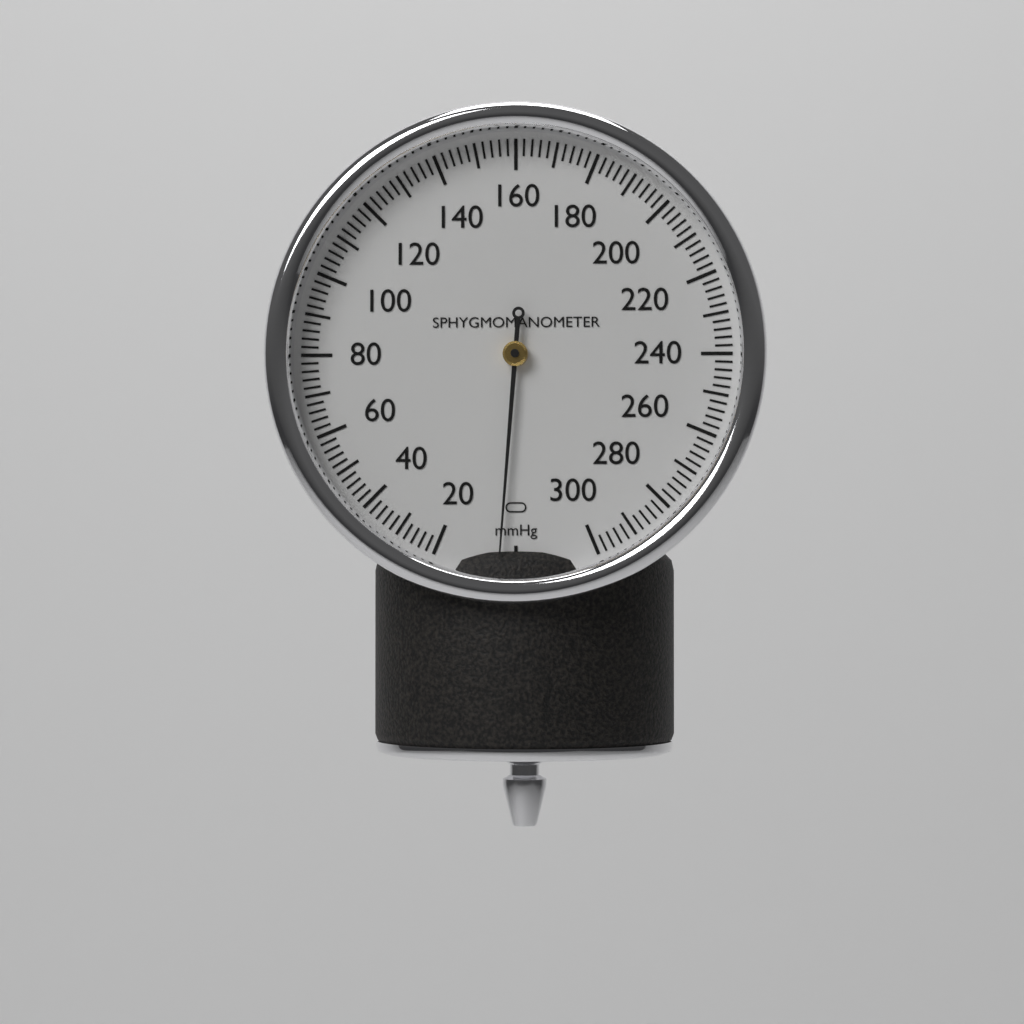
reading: 4 mmHg
